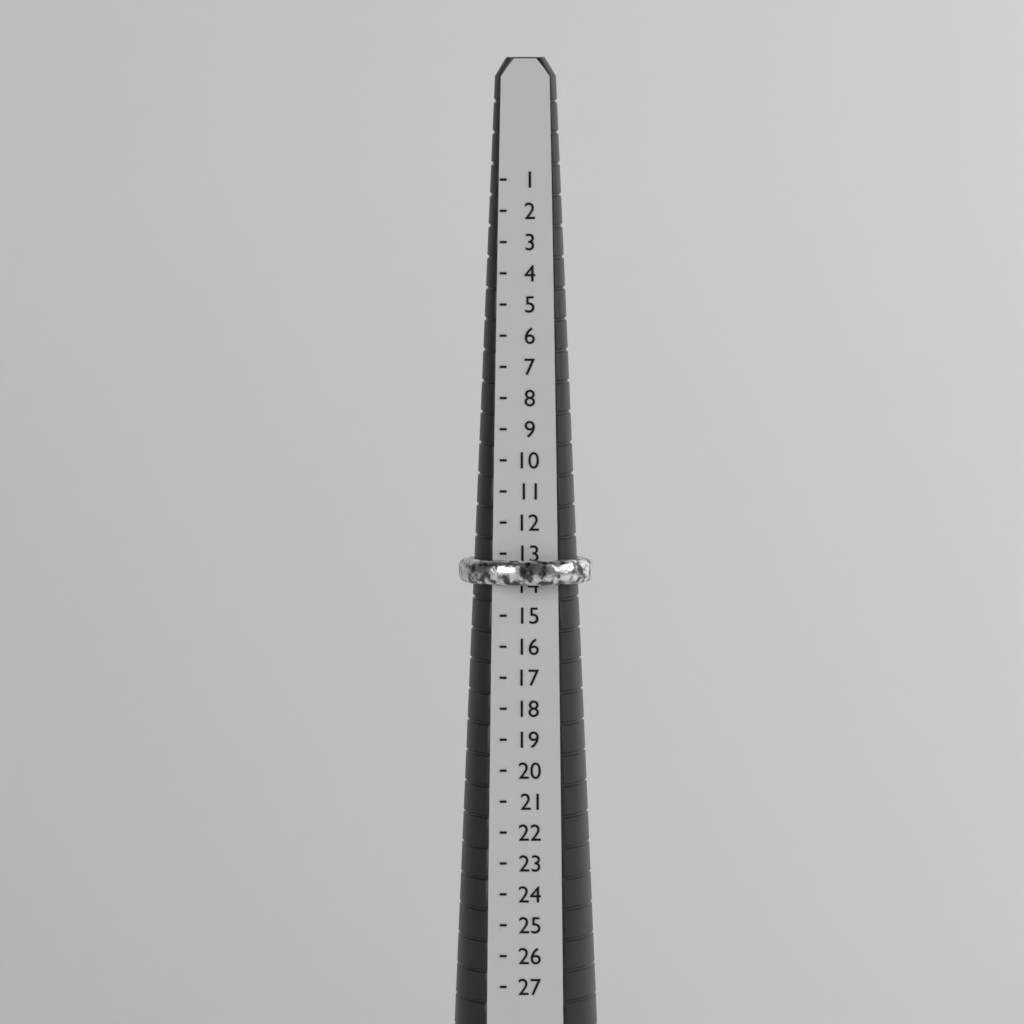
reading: 14 (no unit)
